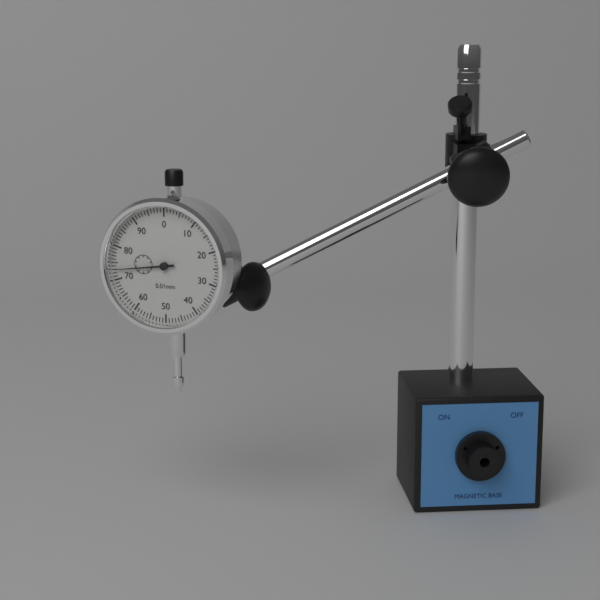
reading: 0.73 mm
